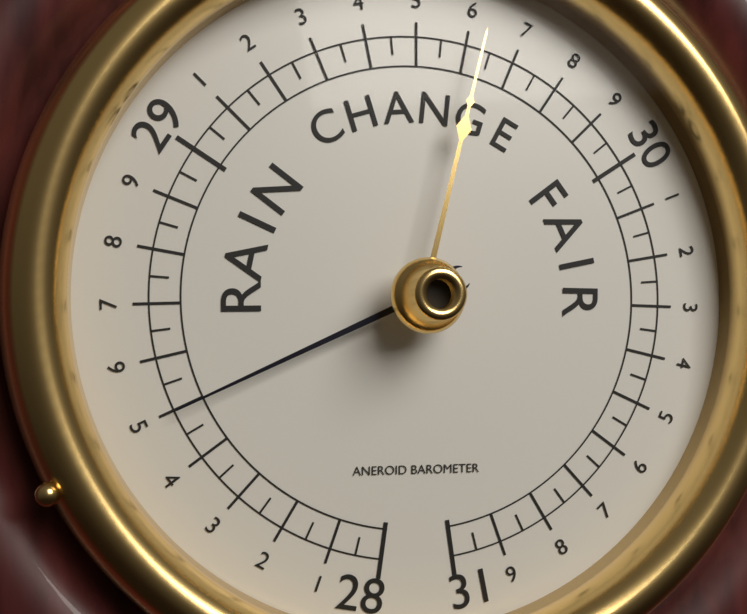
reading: 28.50 (no unit)
